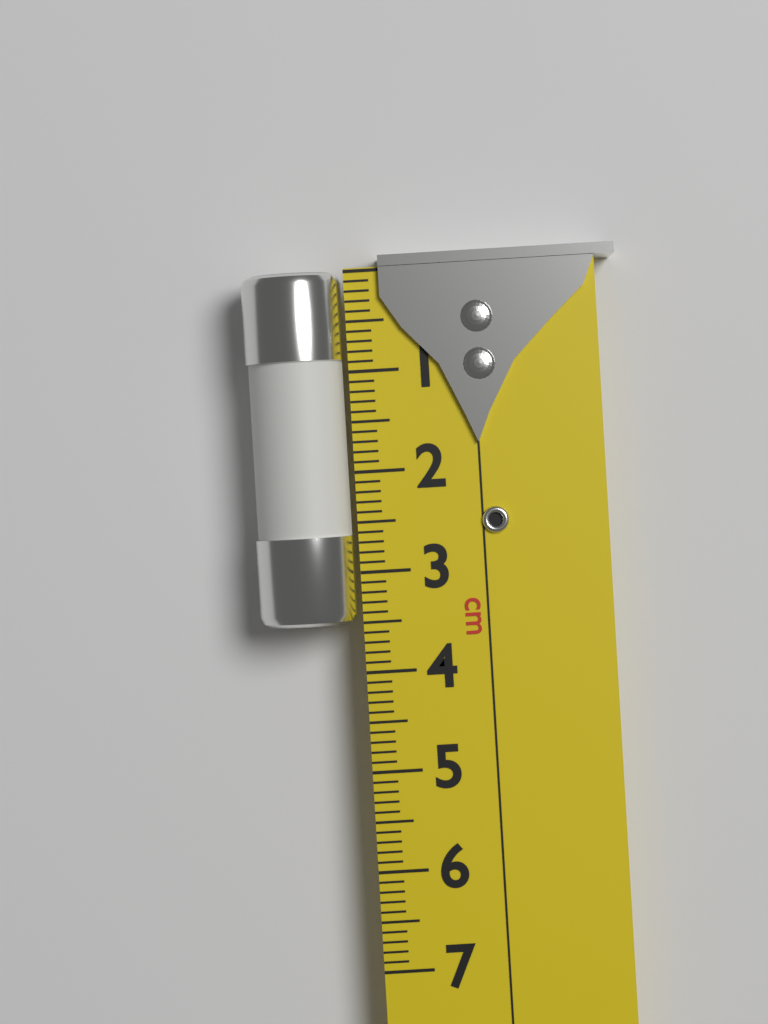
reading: 3.5 cm
